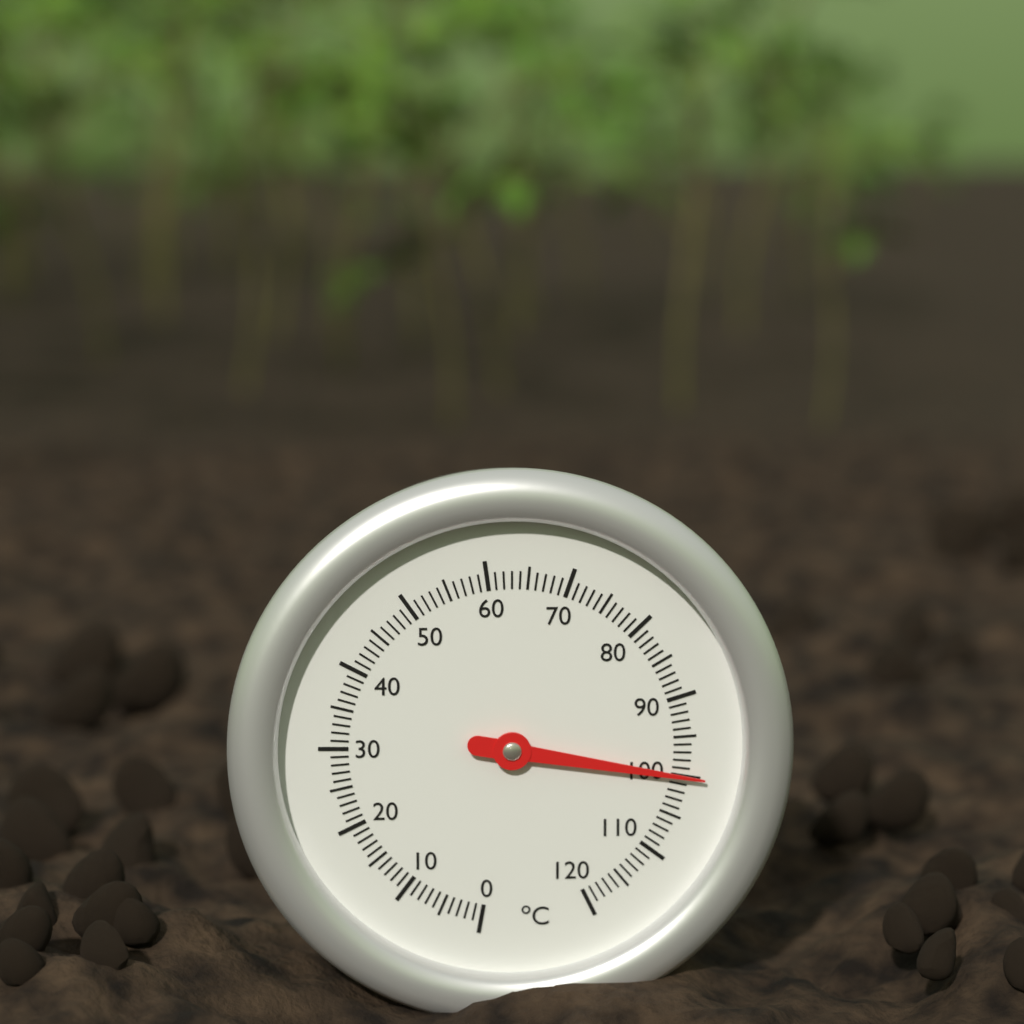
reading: 100 °C
